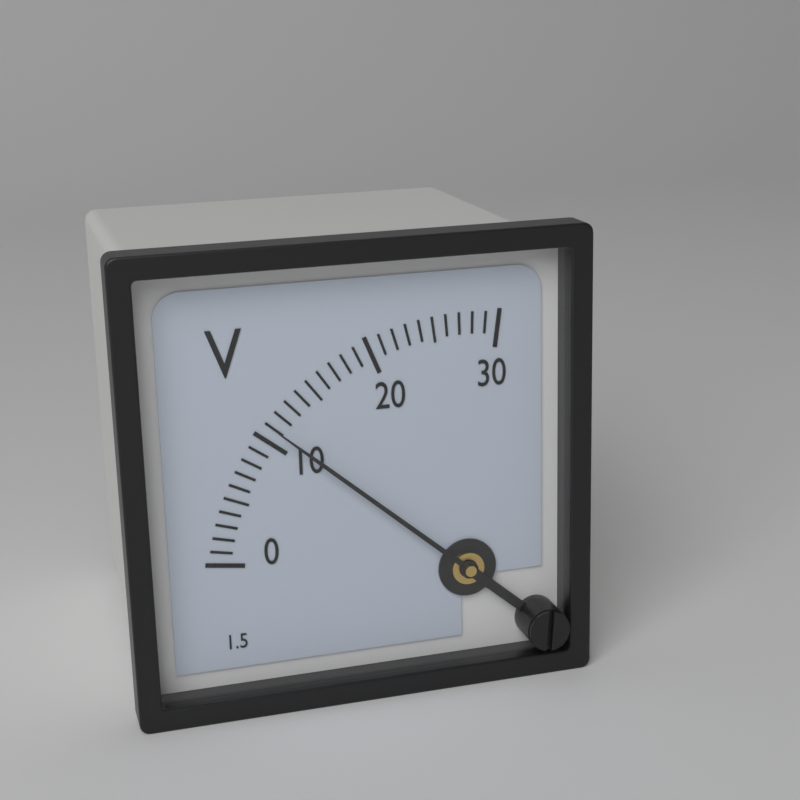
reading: 11 V
